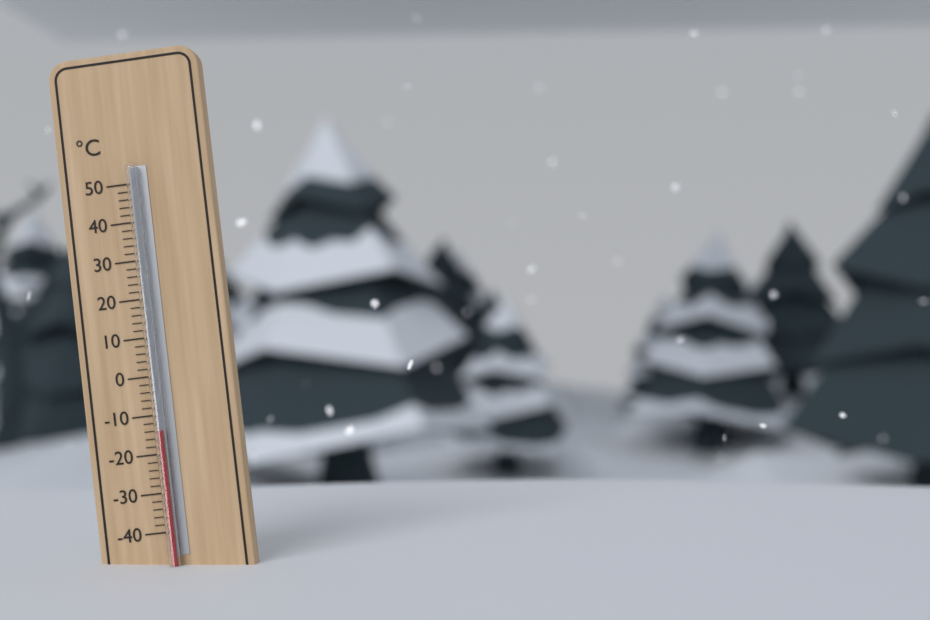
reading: -14 °C
